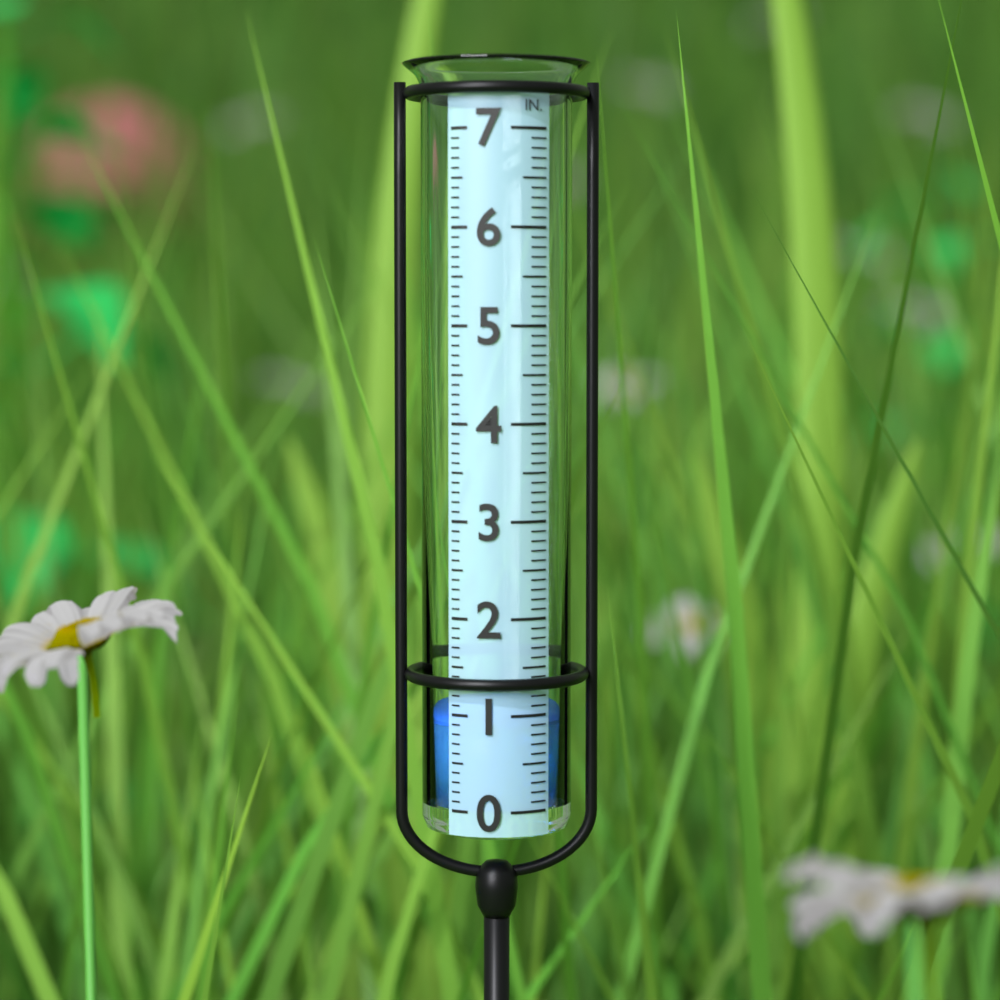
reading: 0.9 in
